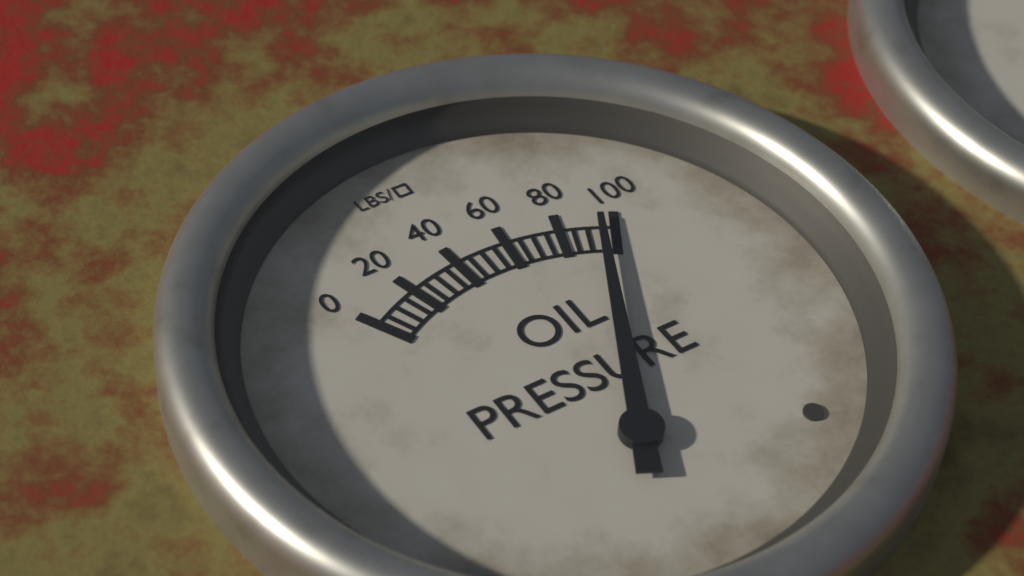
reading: 95 psi
